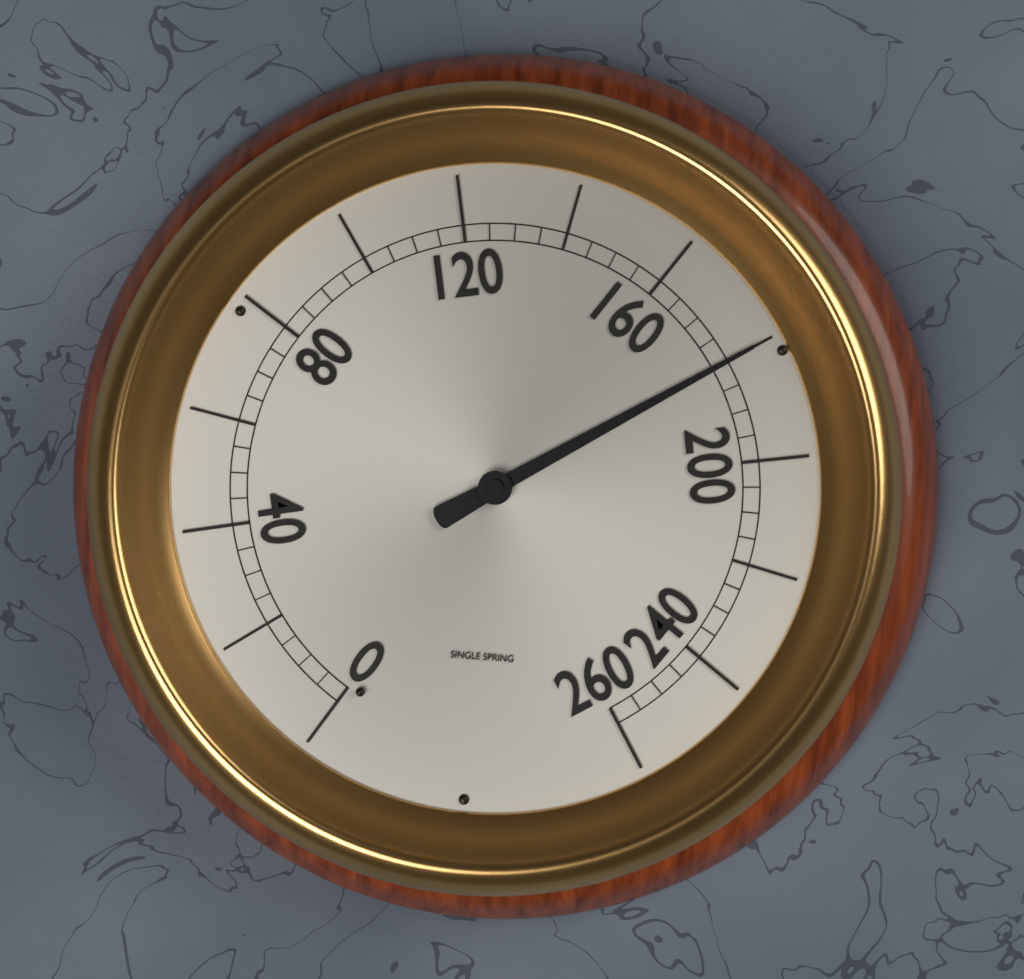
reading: 180 (no unit)
